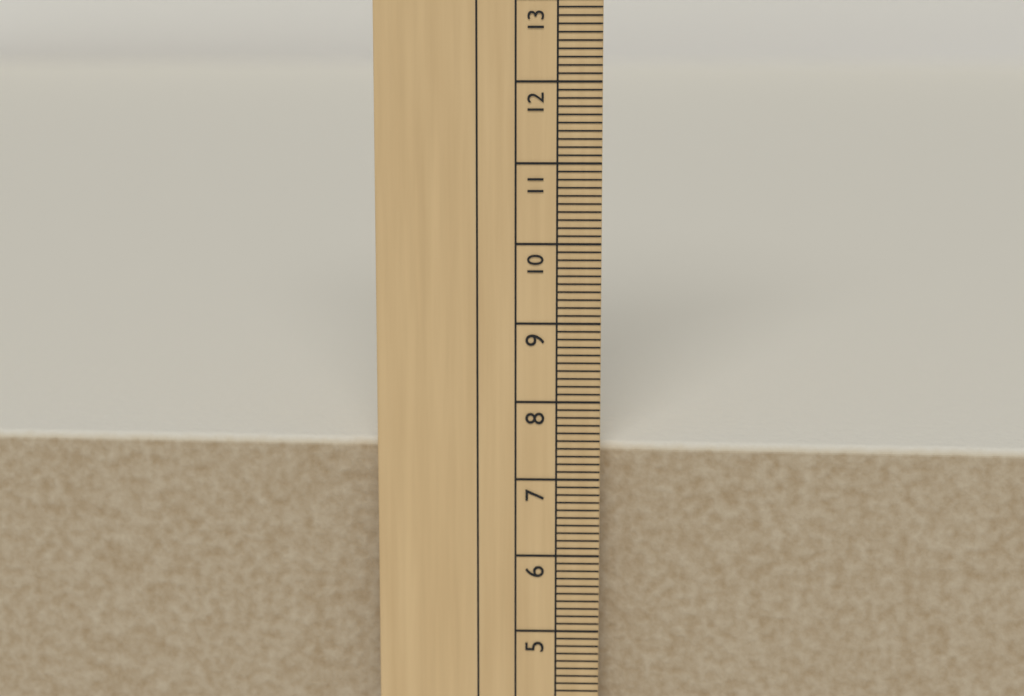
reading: 7.4 cm
